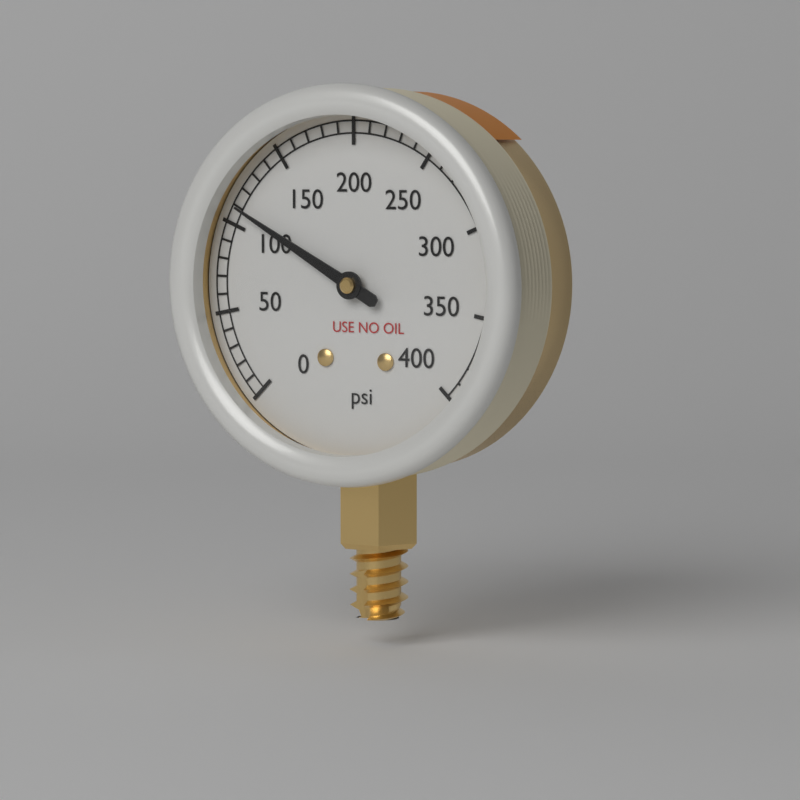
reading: 110 psi
